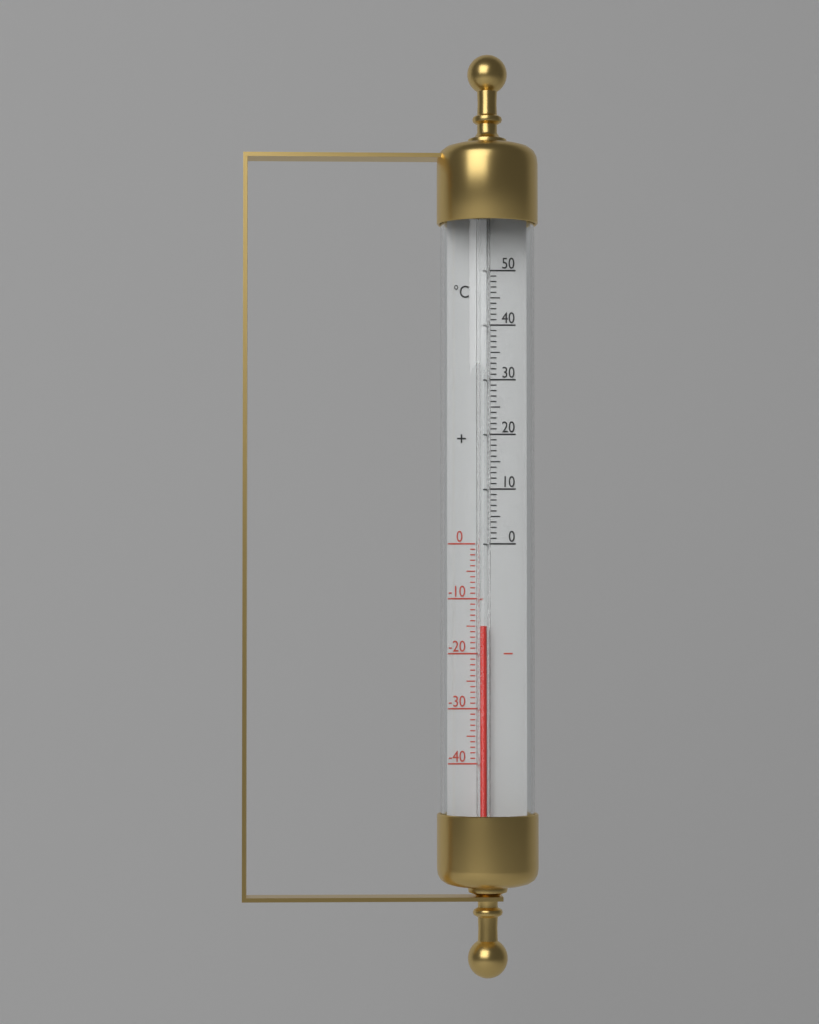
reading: -15 °C
